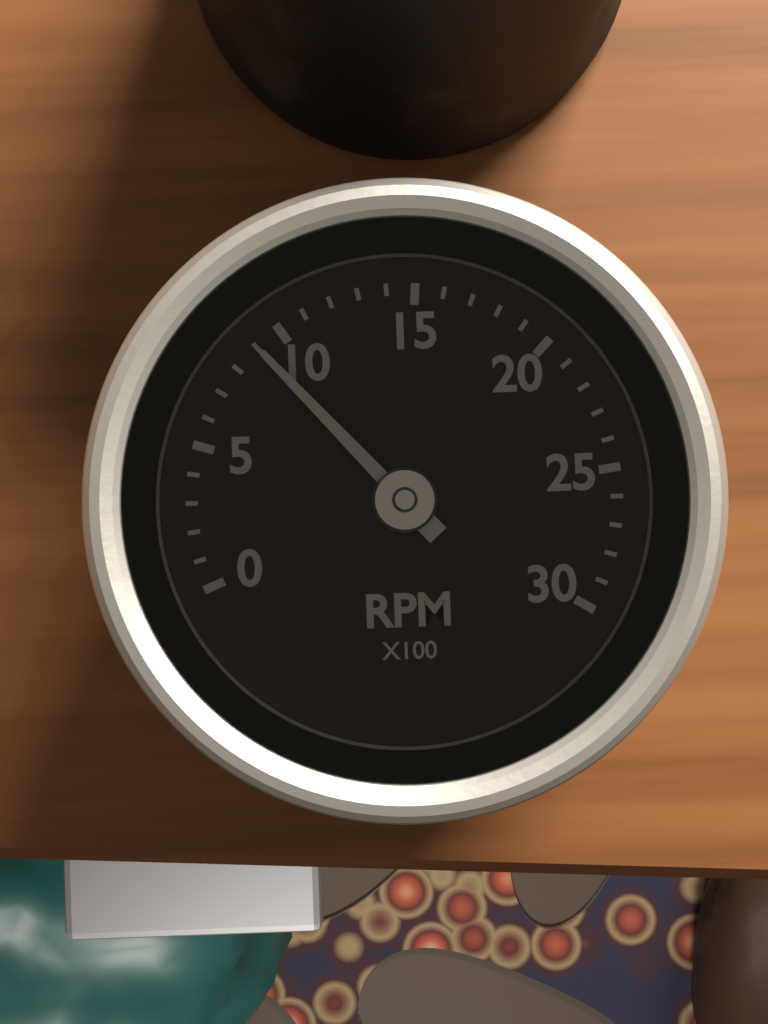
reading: 9 RPM x100
